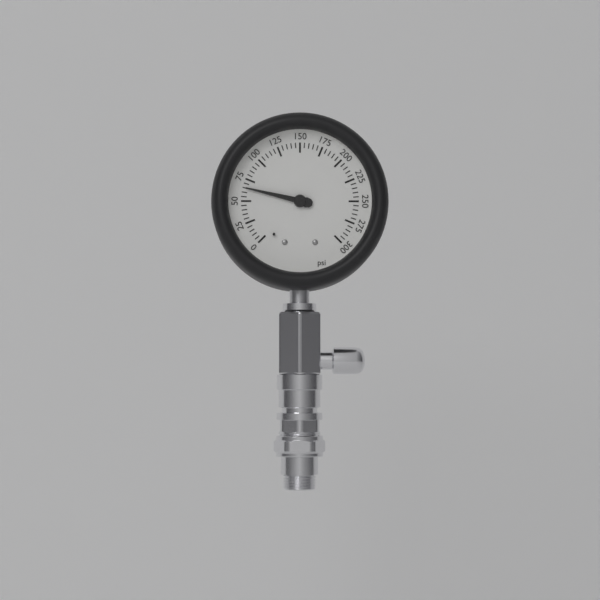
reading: 65 psi
